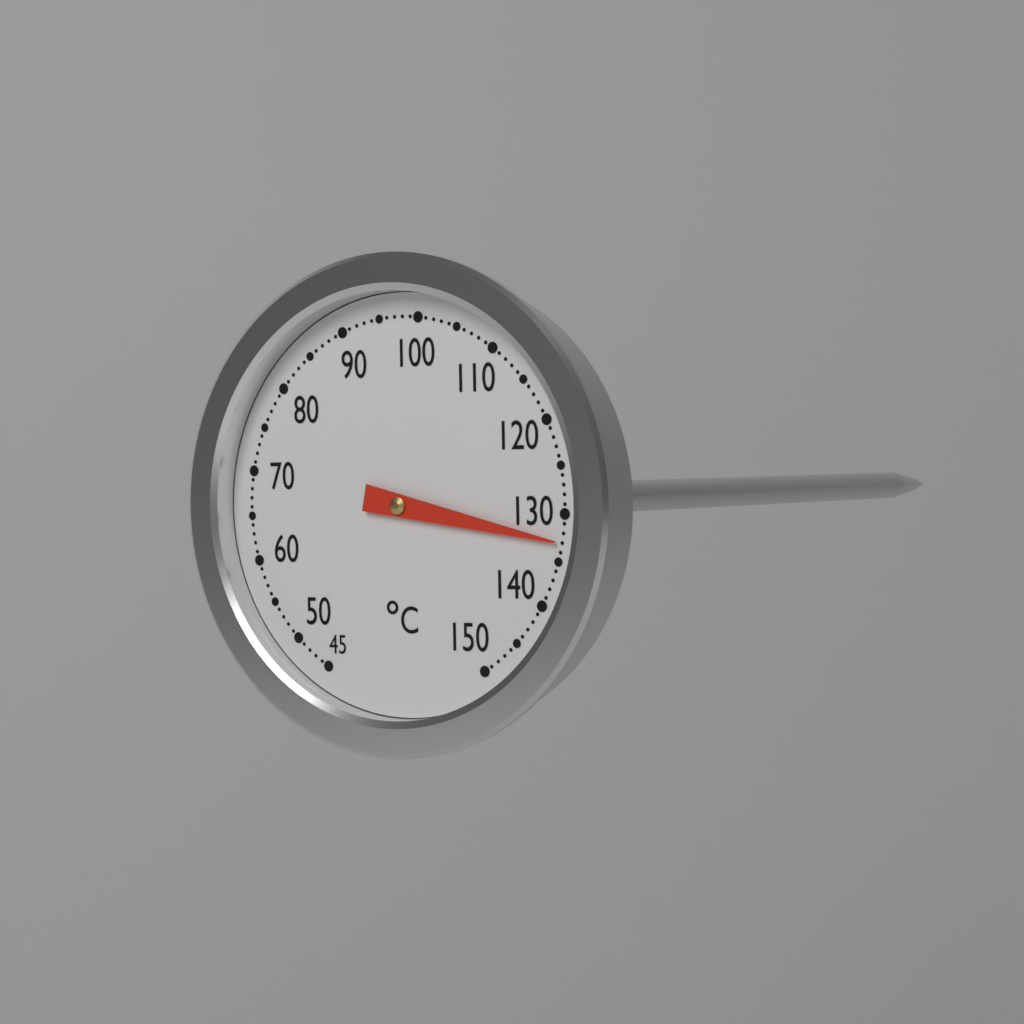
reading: 133 °C
